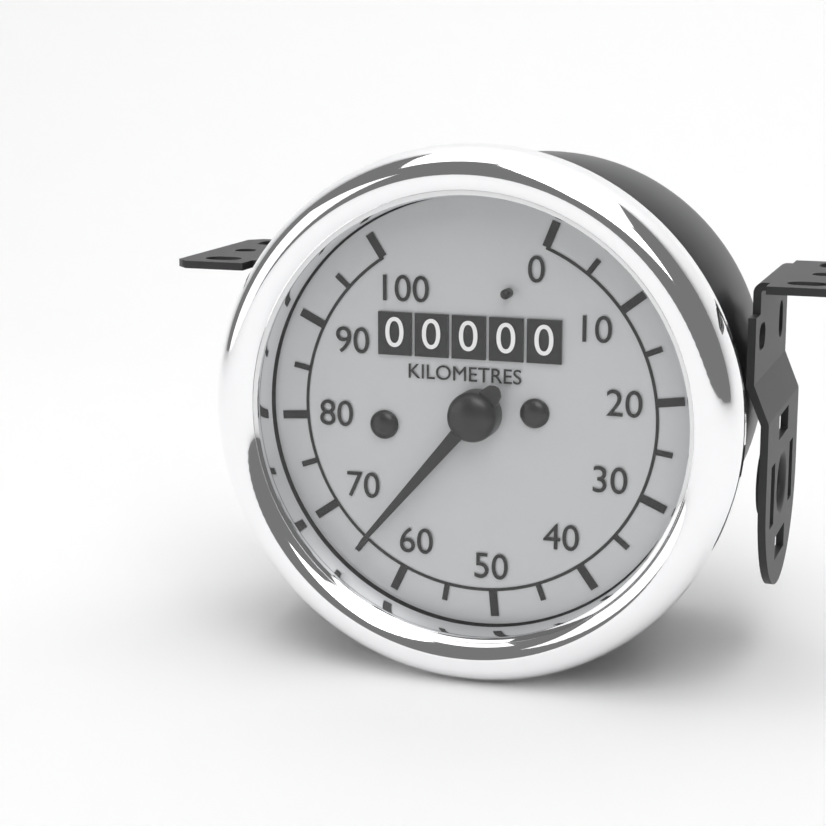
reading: 65 km/h
